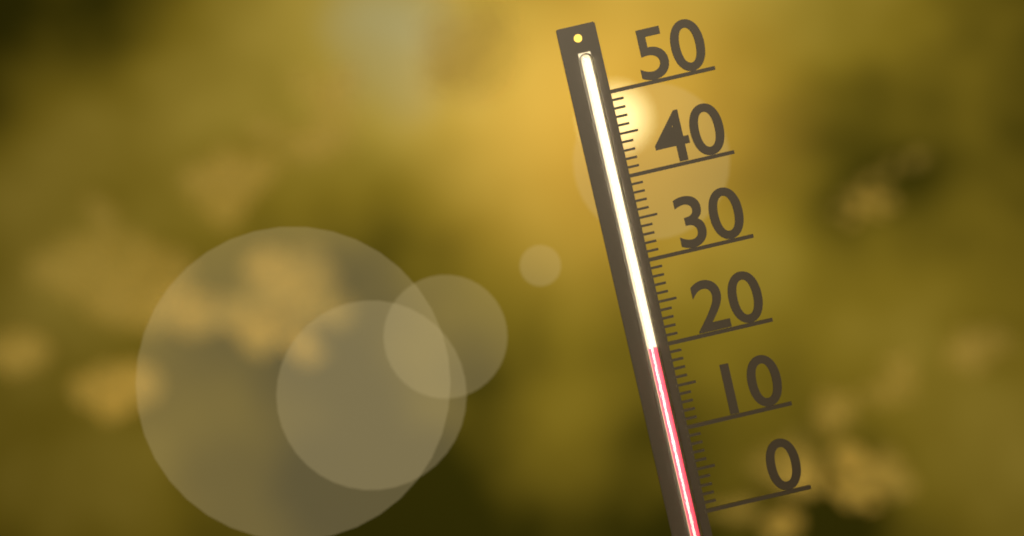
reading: 20 (no unit)
